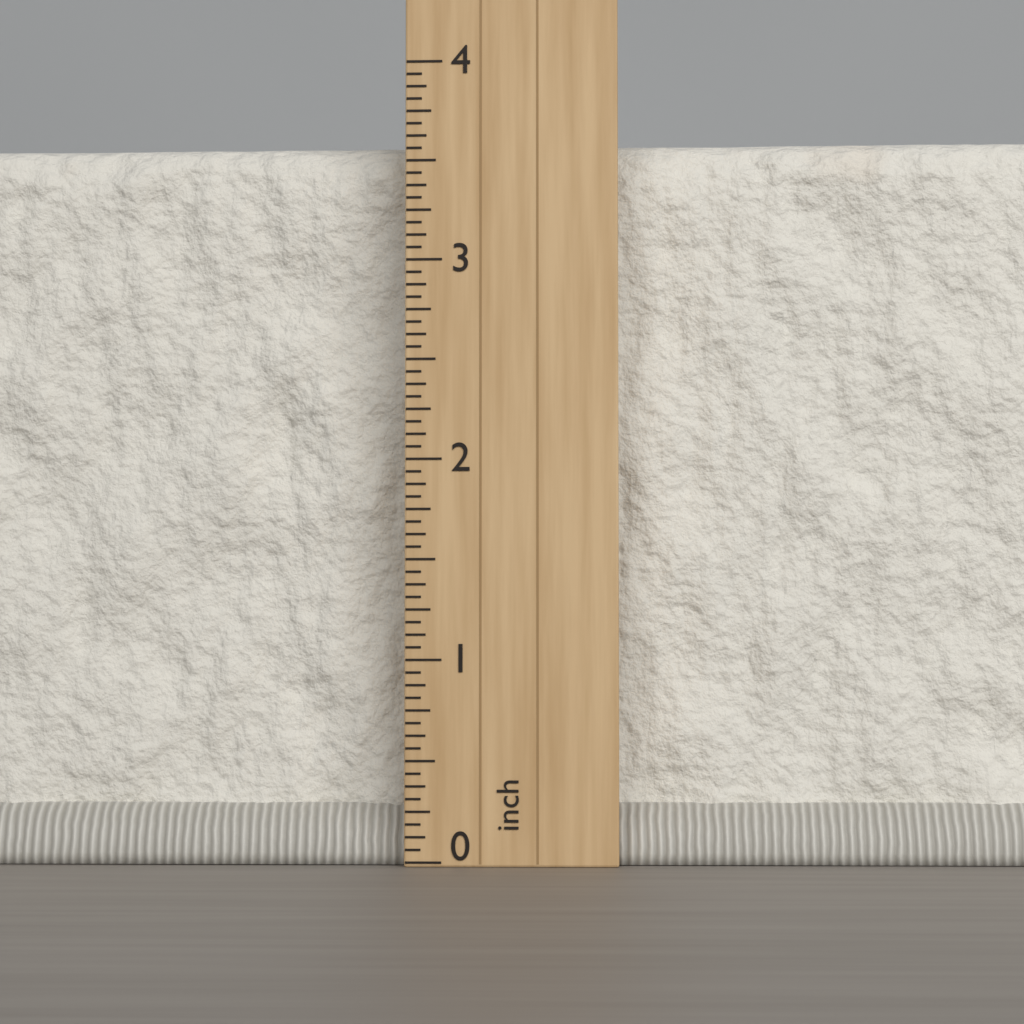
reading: 3.6875 inch
